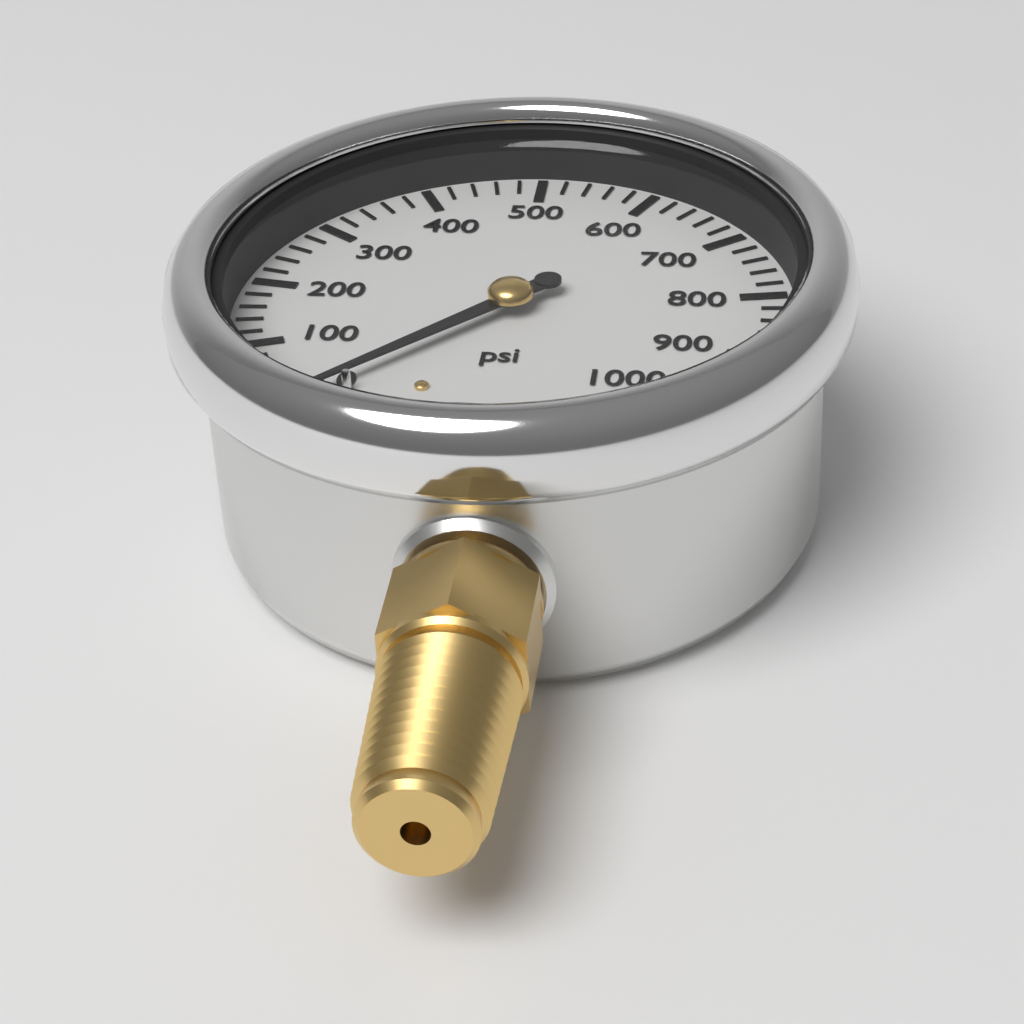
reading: 0 psi
